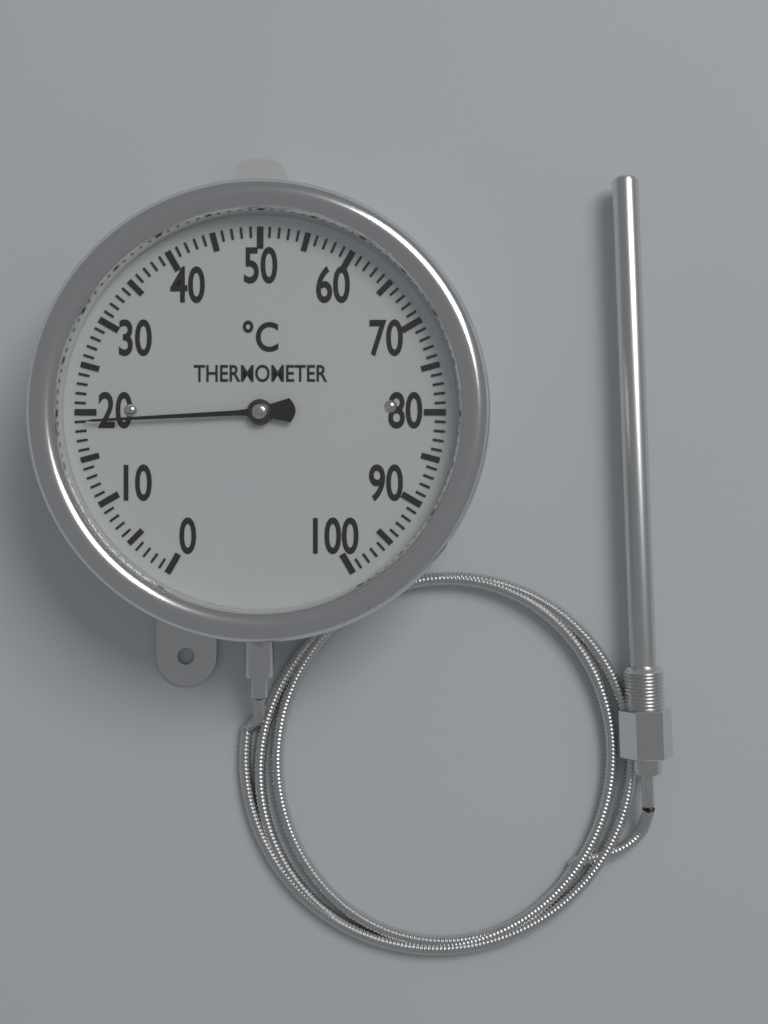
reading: 19 °C
